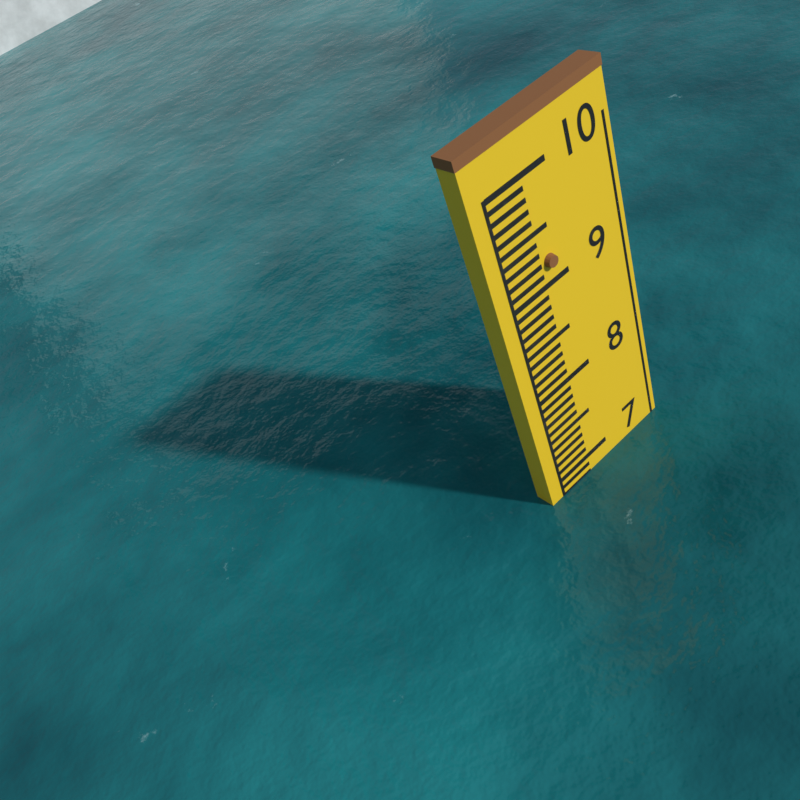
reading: 6.8 (no unit)
